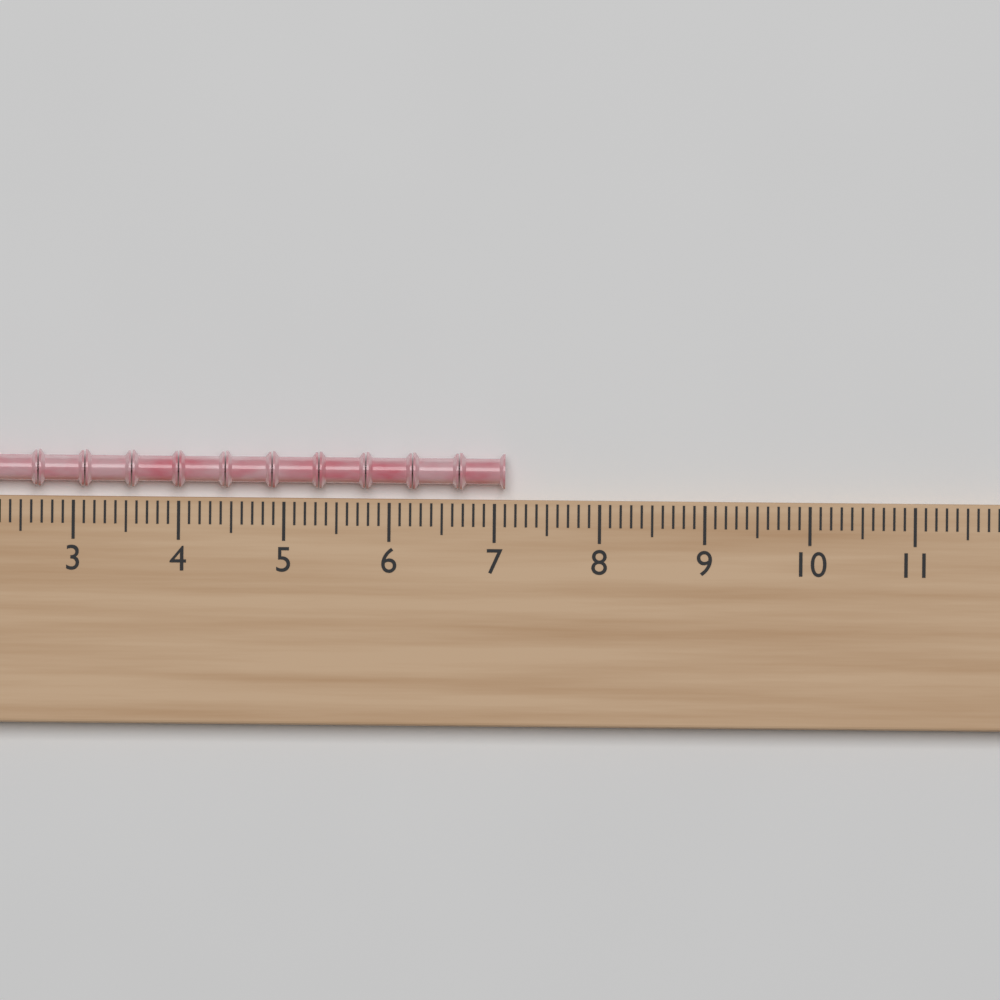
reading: 7.1 (no unit)
